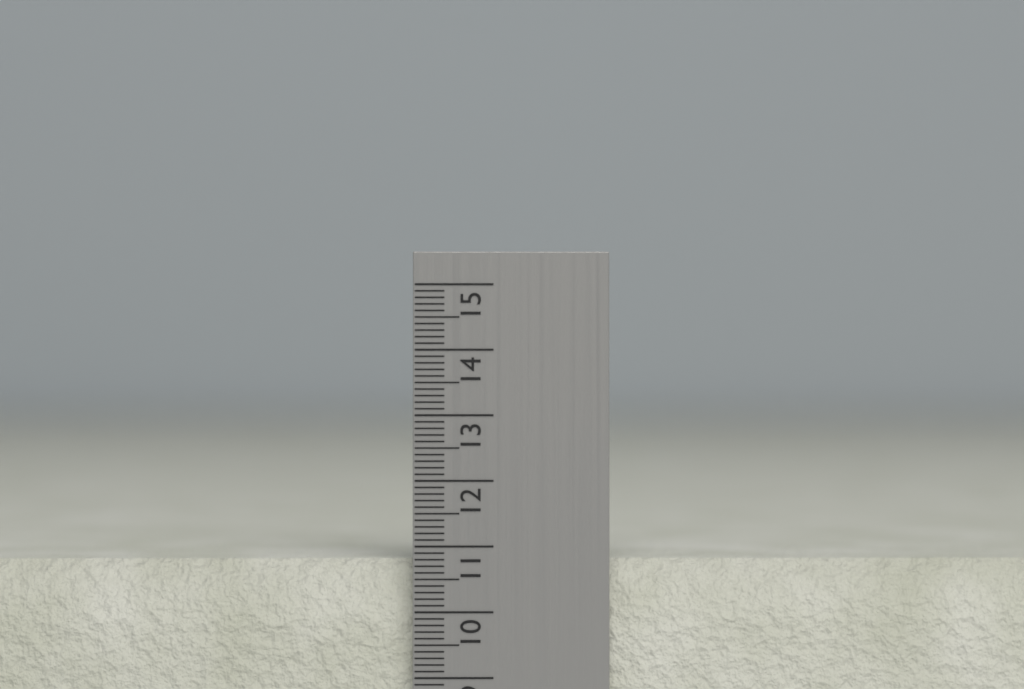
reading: 10.8 cm
